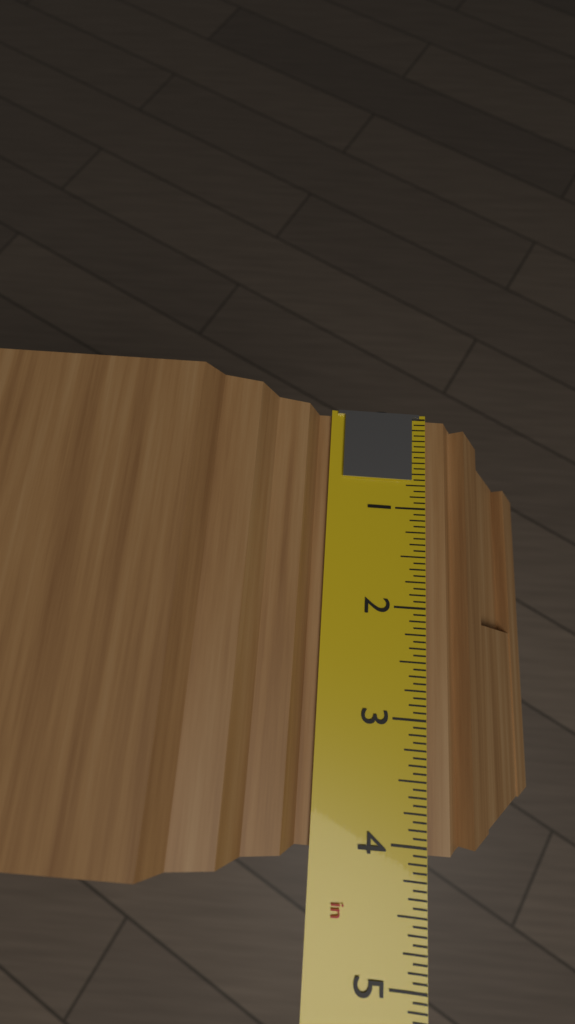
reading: 4.0625 in
